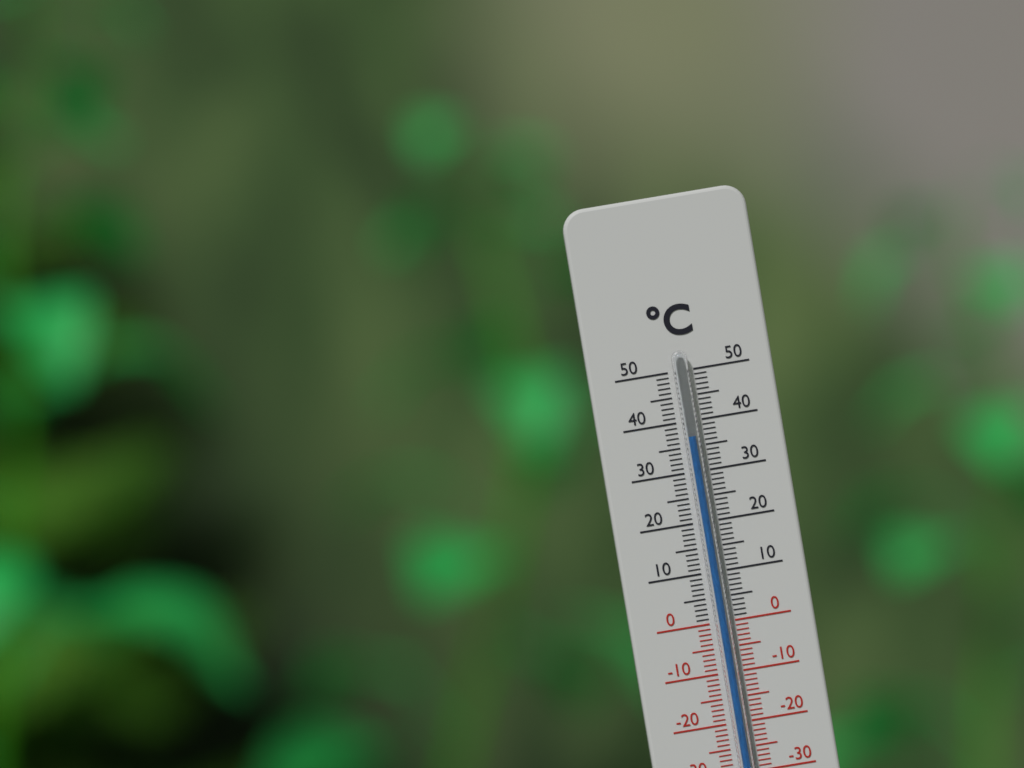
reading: 37 °C
